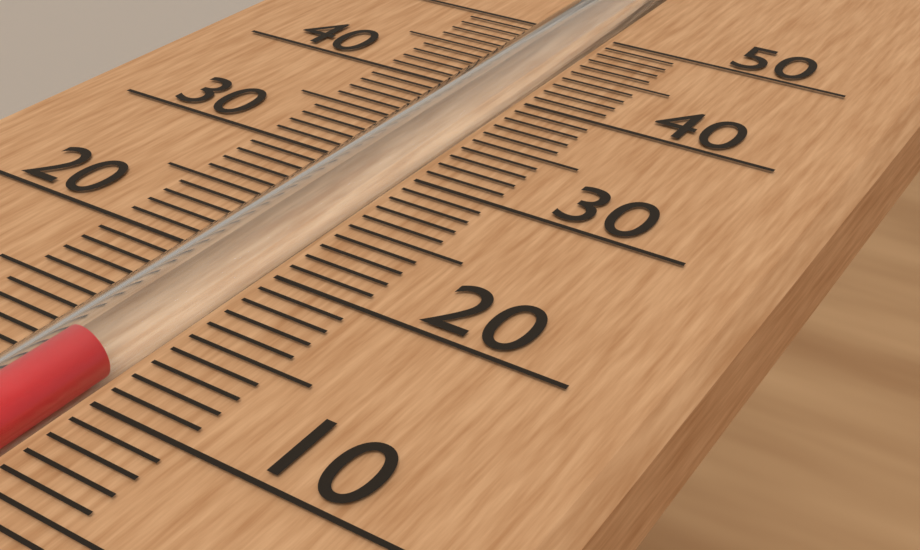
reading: 12 (no unit)
